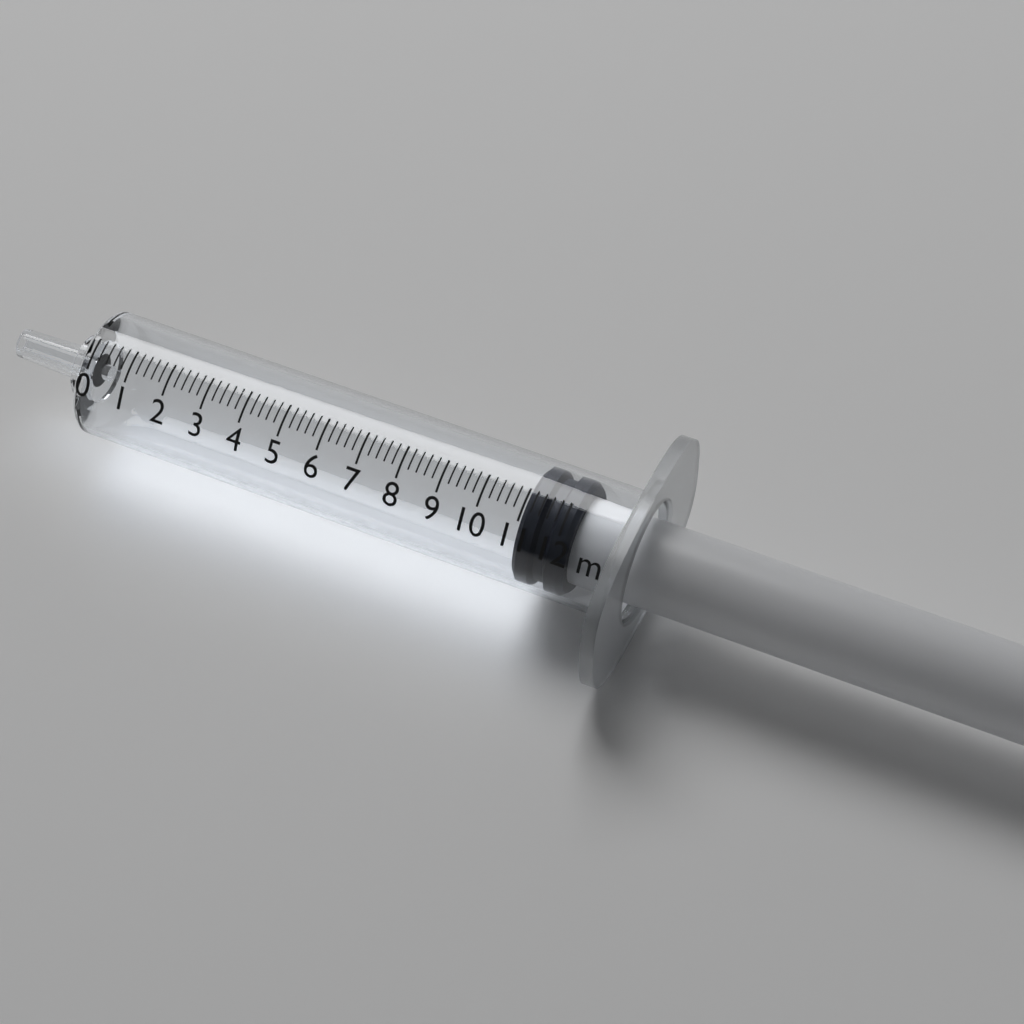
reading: 11.0 ml
